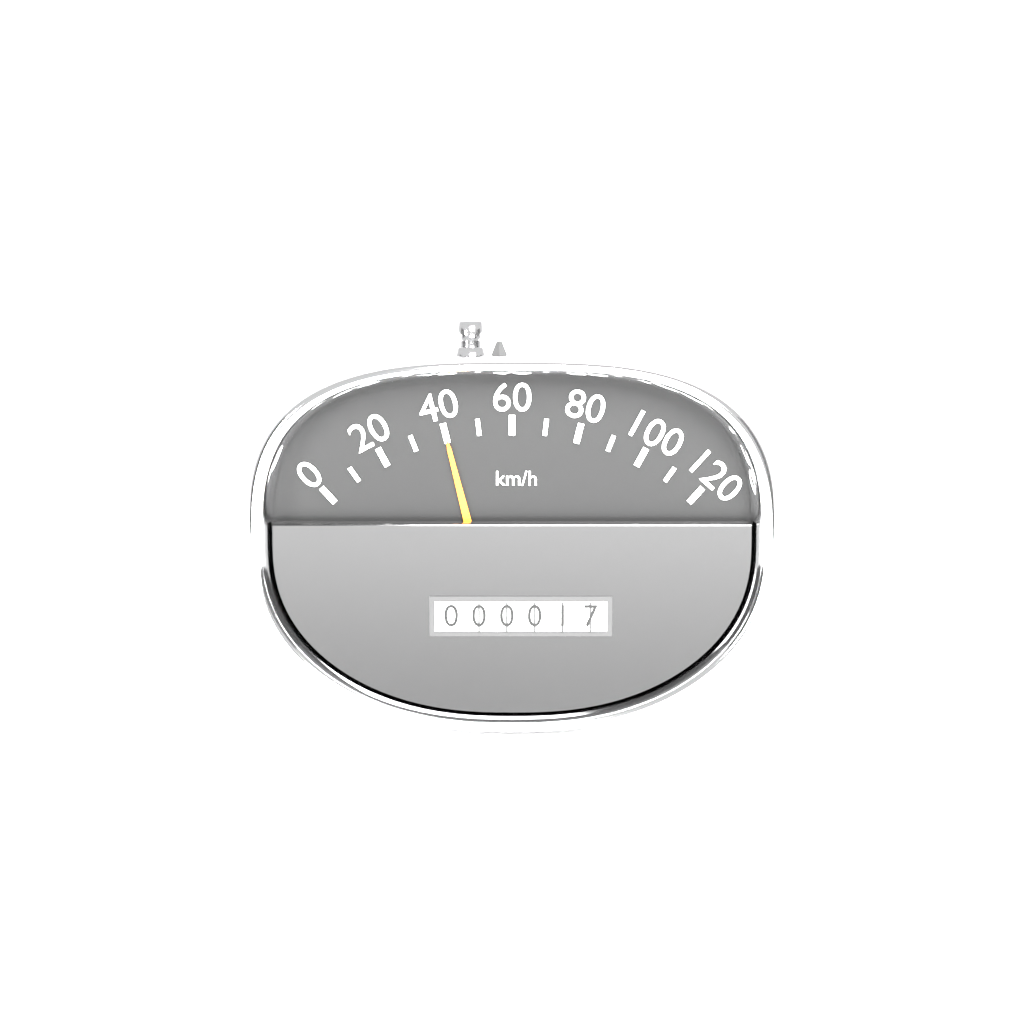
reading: 40 km/h
